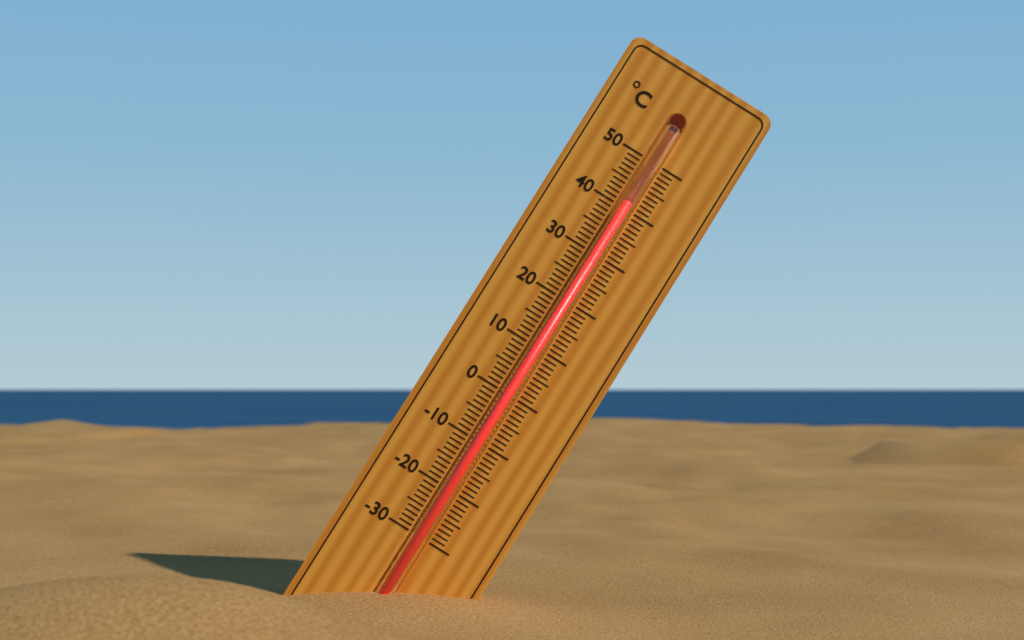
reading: 41 °C
